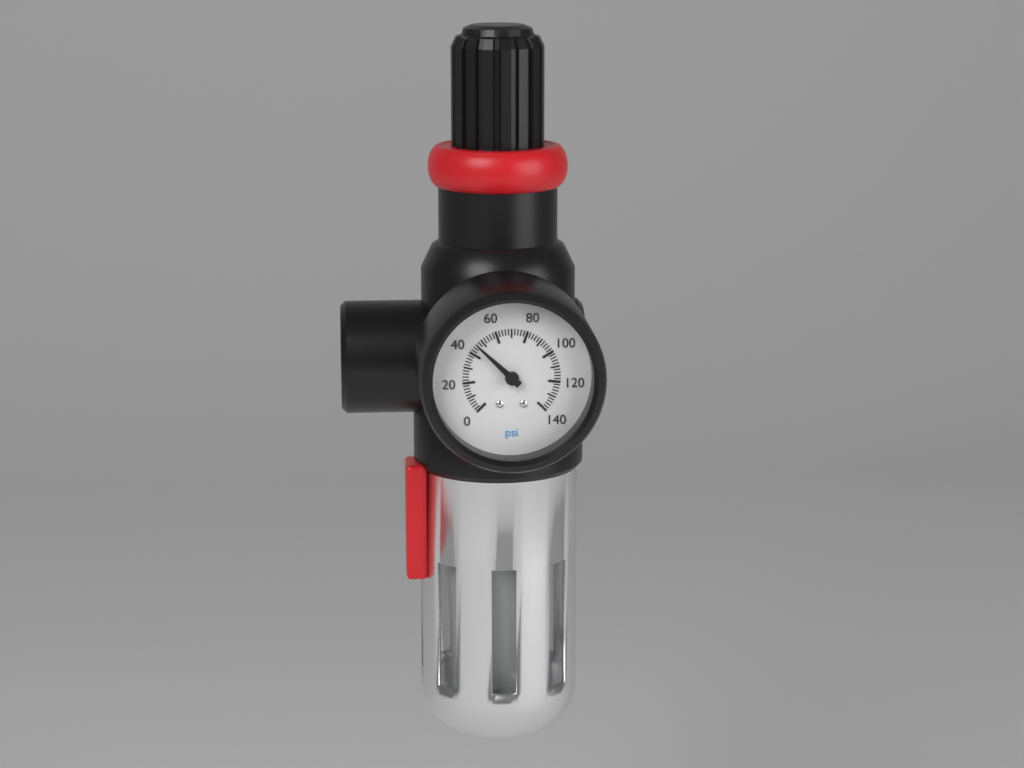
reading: 46 psi
